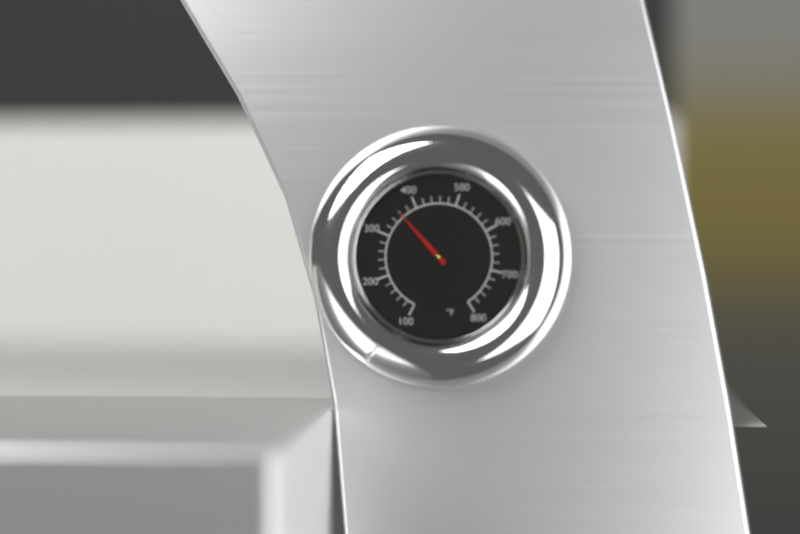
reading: 360 °F
